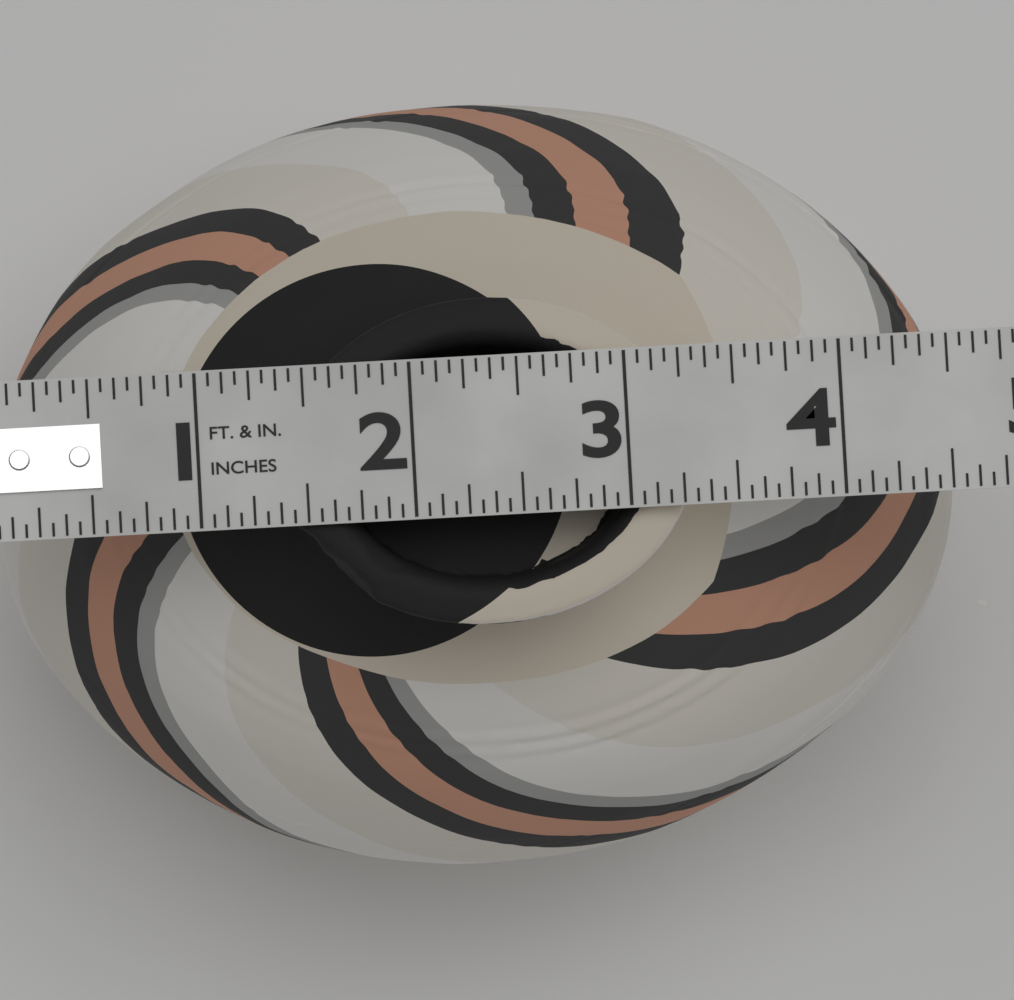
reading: 4.6250 in
